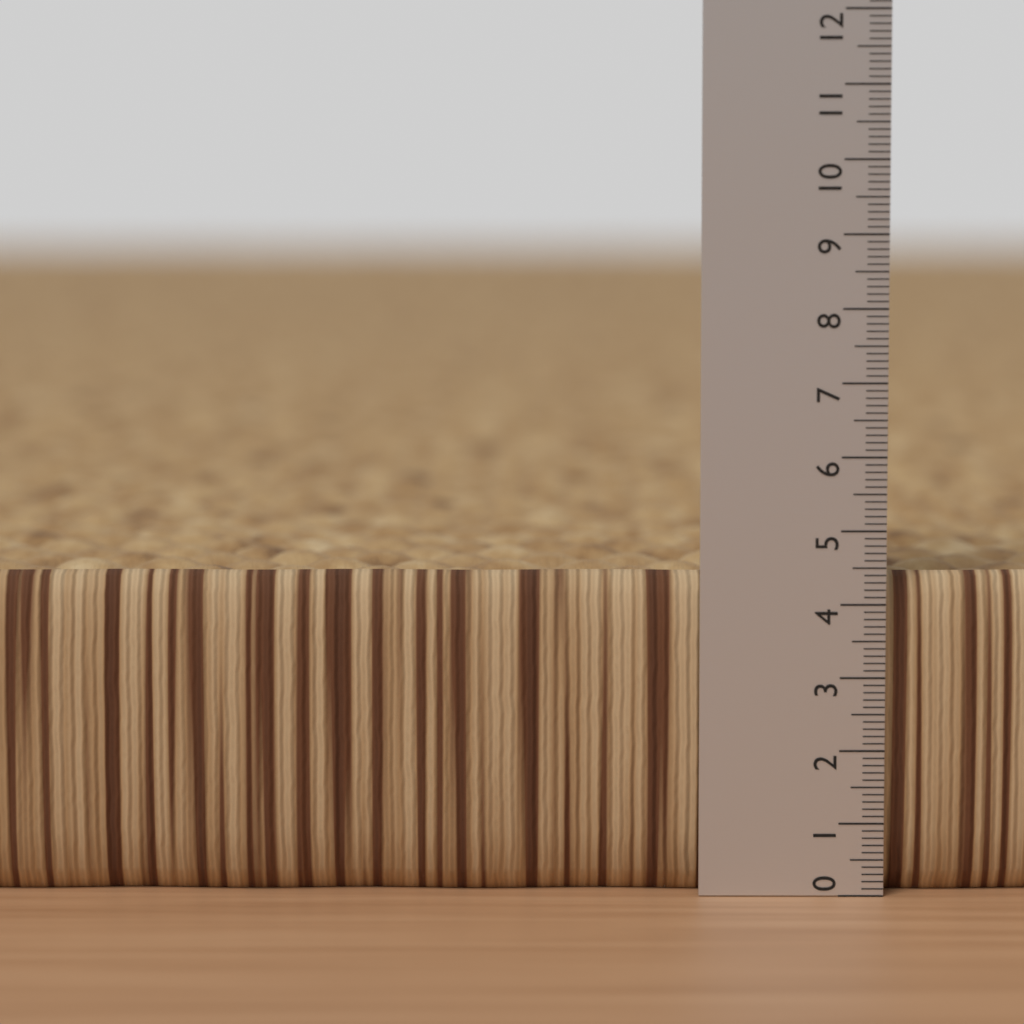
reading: 4.4 (no unit)
